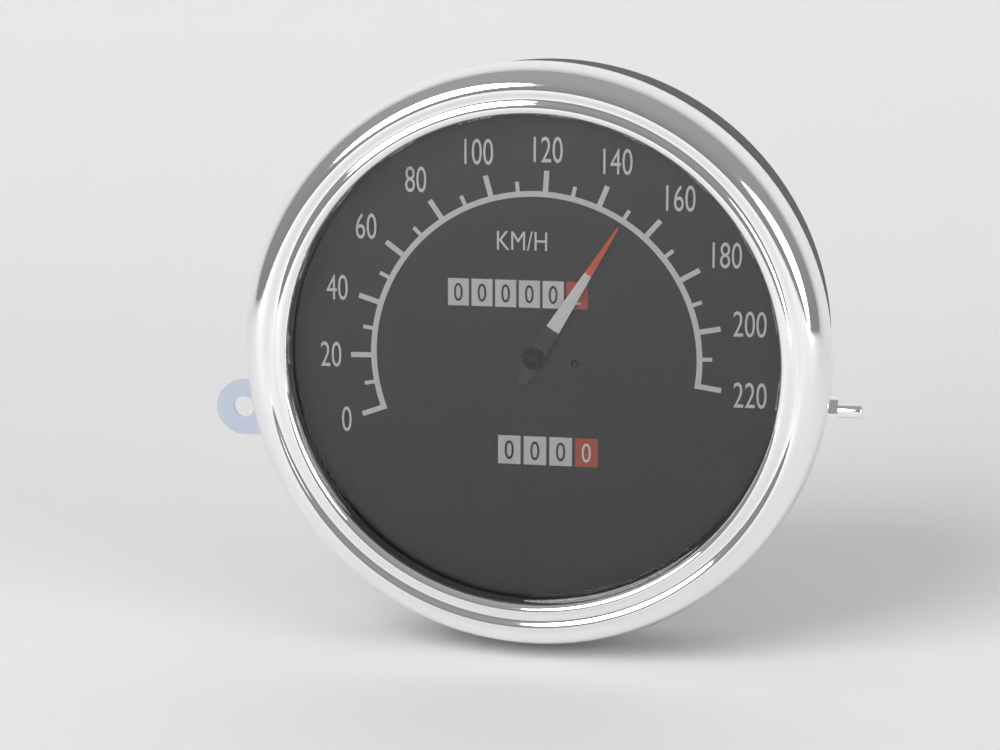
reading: 150 km/h
